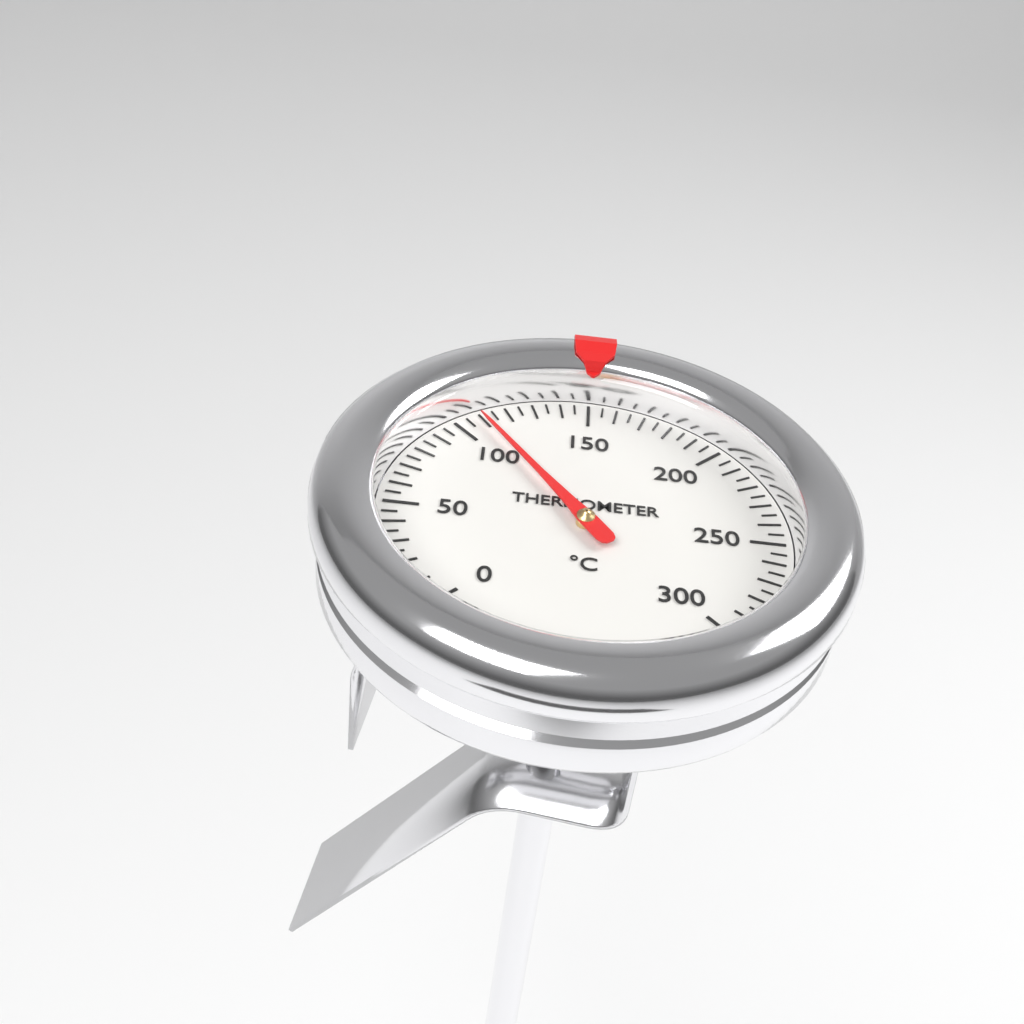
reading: 110 °C
